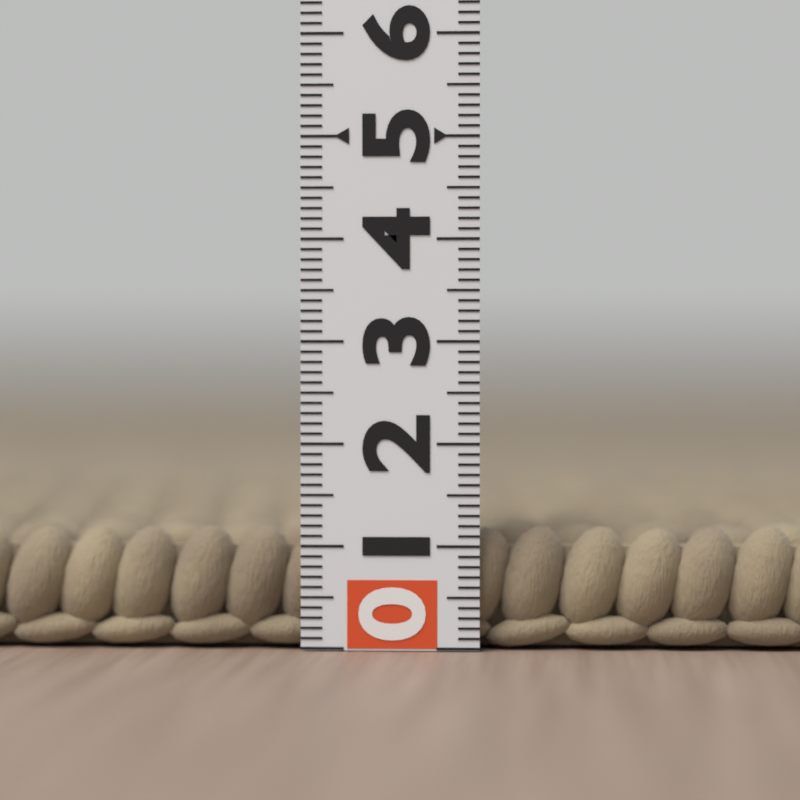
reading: 1.2 (no unit)
